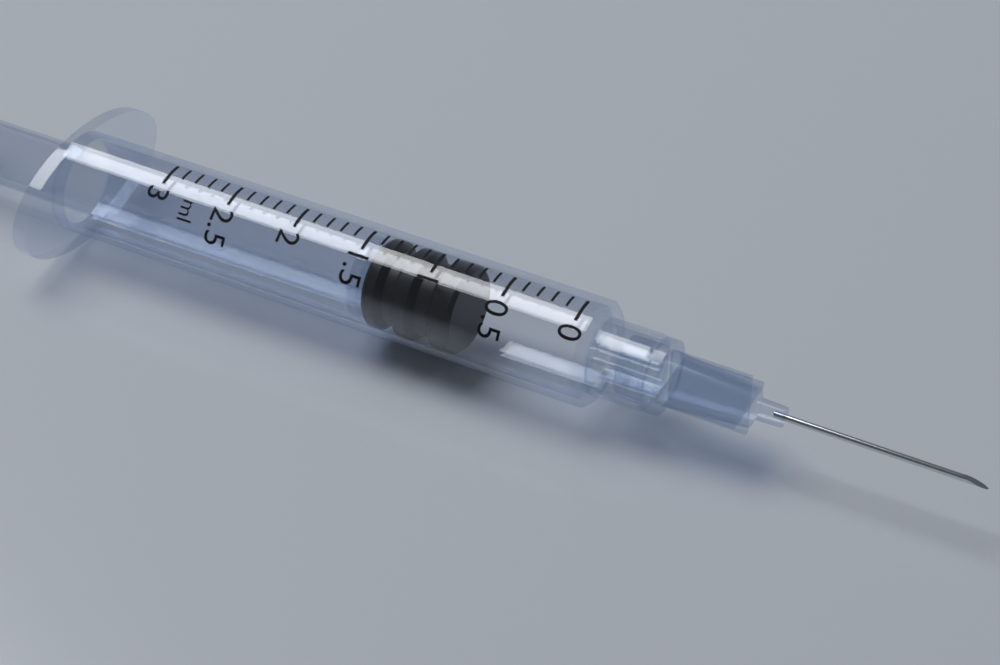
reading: 0.8 ml
